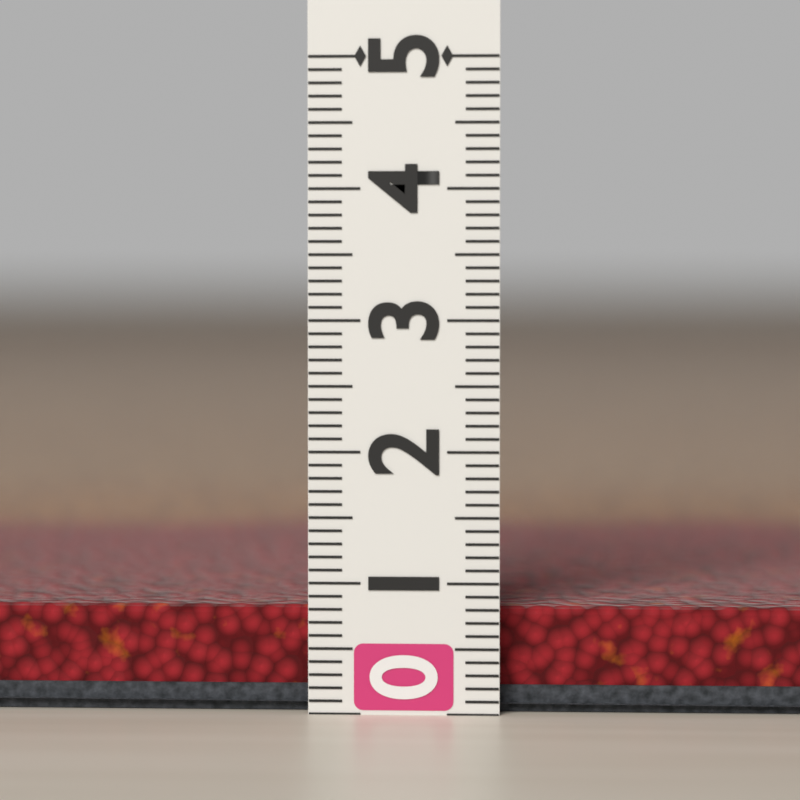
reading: 0.8 (no unit)
